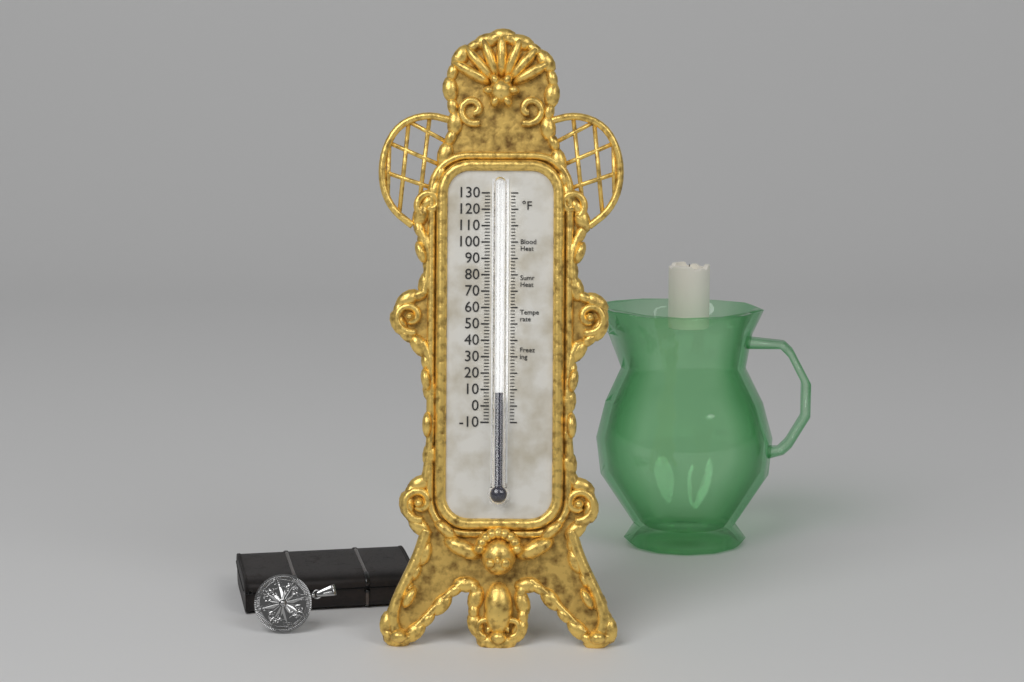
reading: 8 °F
